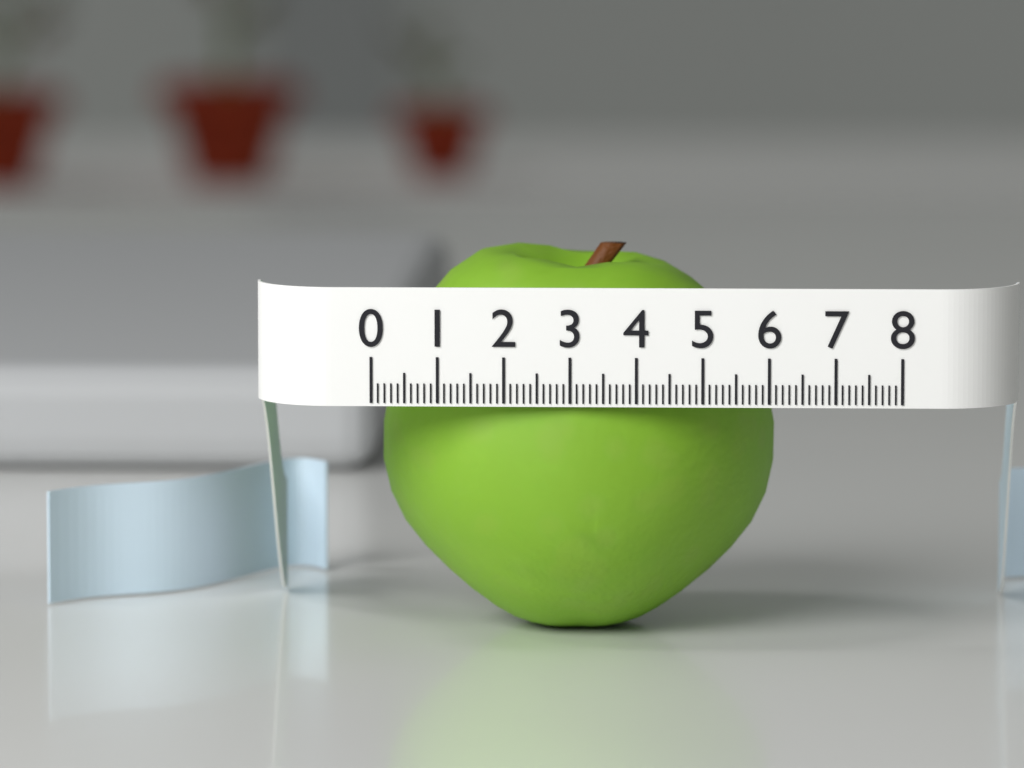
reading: 6.1 (no unit)
